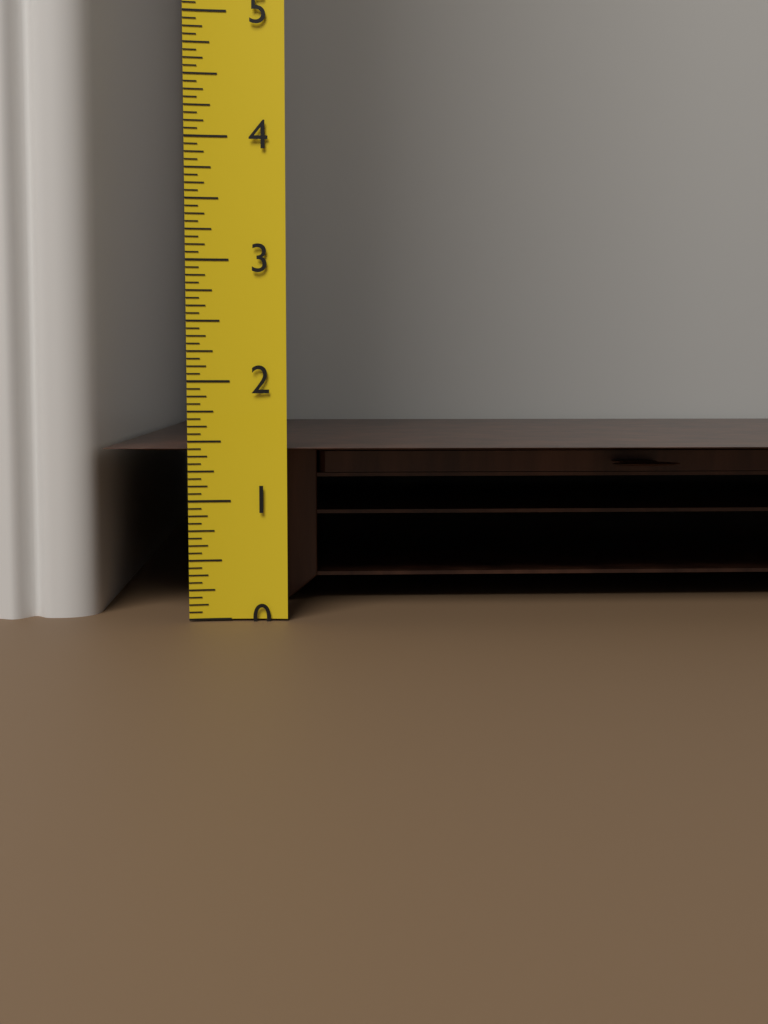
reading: 1.4375 (no unit)
